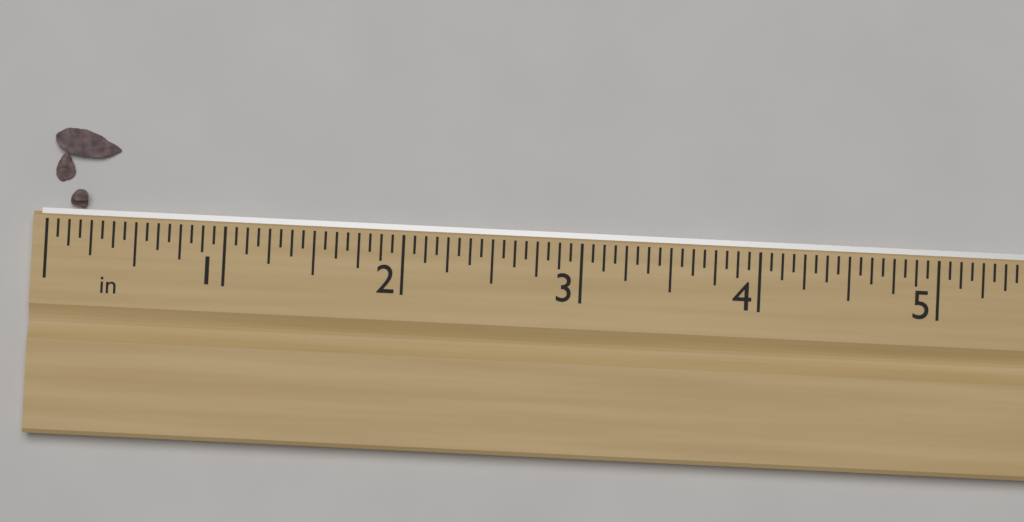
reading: 0.3750 in
